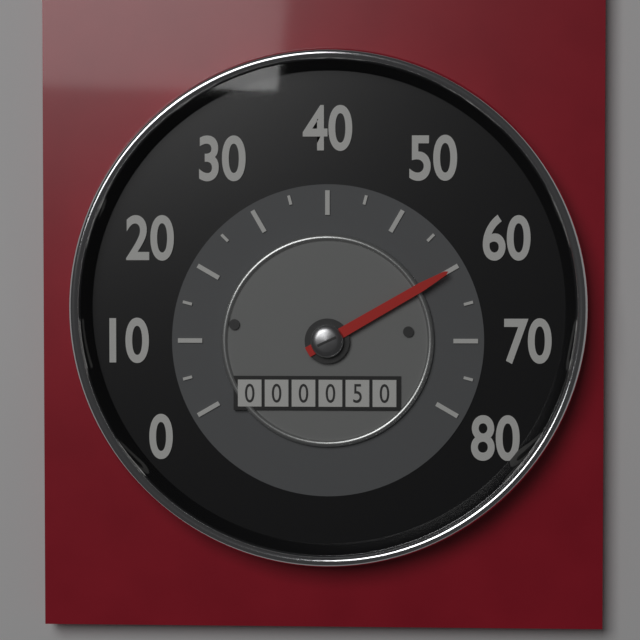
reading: 60 (no unit)
